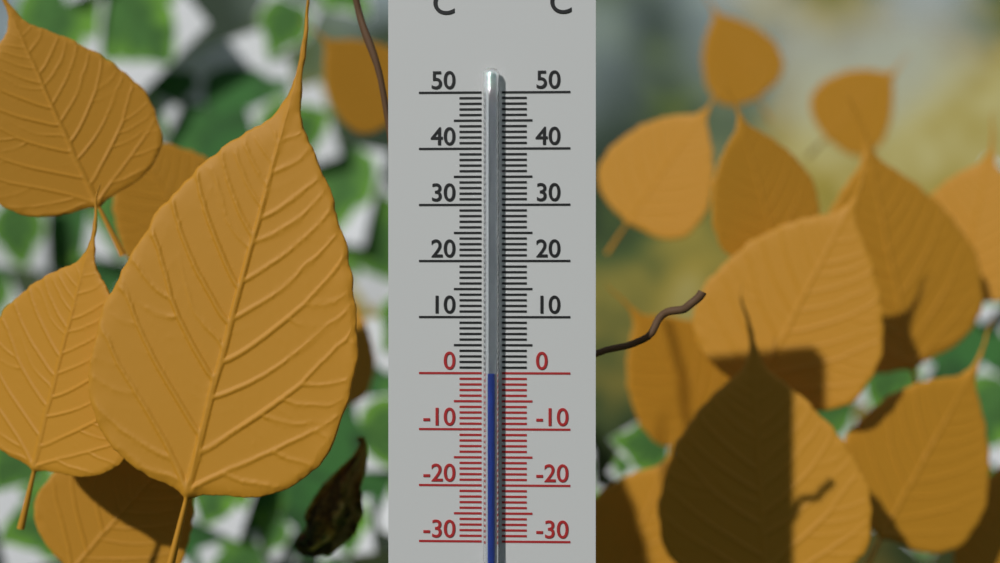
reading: 0 °C
